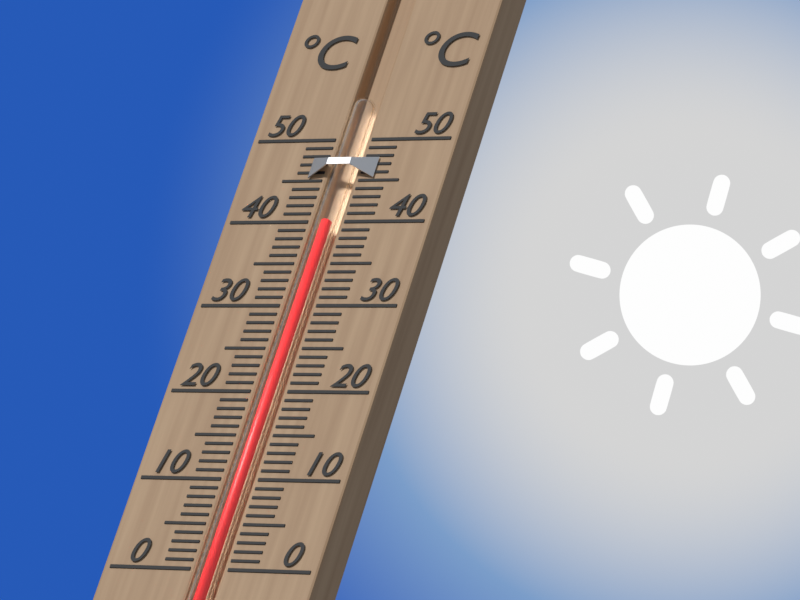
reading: 40 °C
